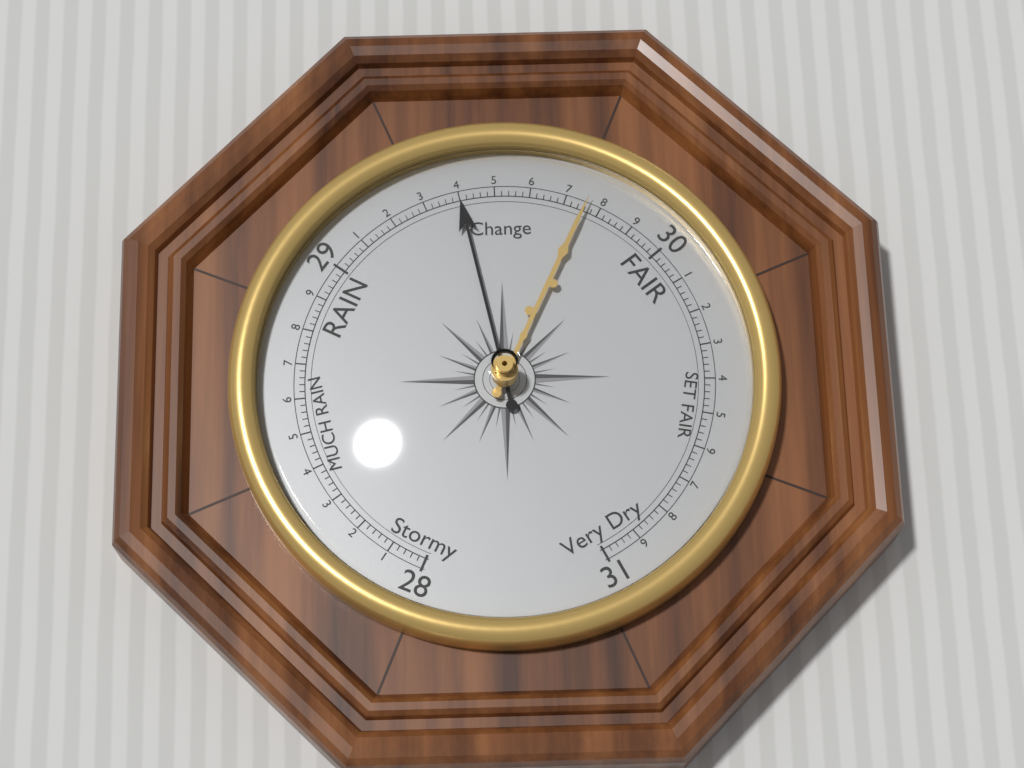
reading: 29.40 (no unit)
